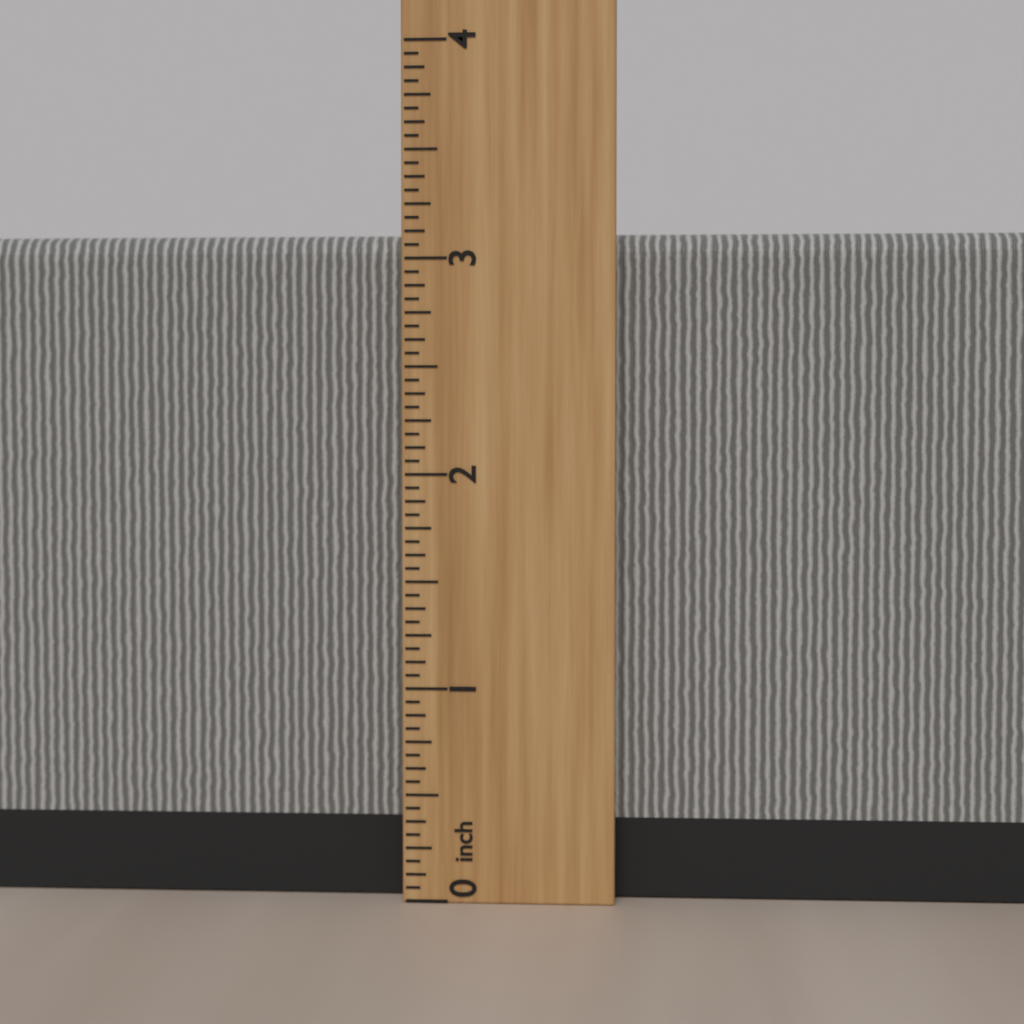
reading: 3.1250 inch
